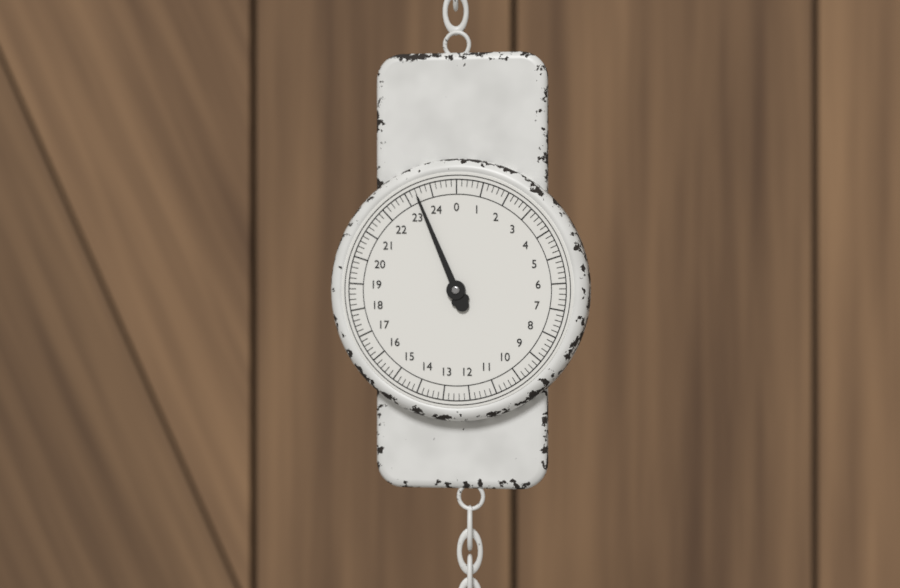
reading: 23.4 (no unit)
